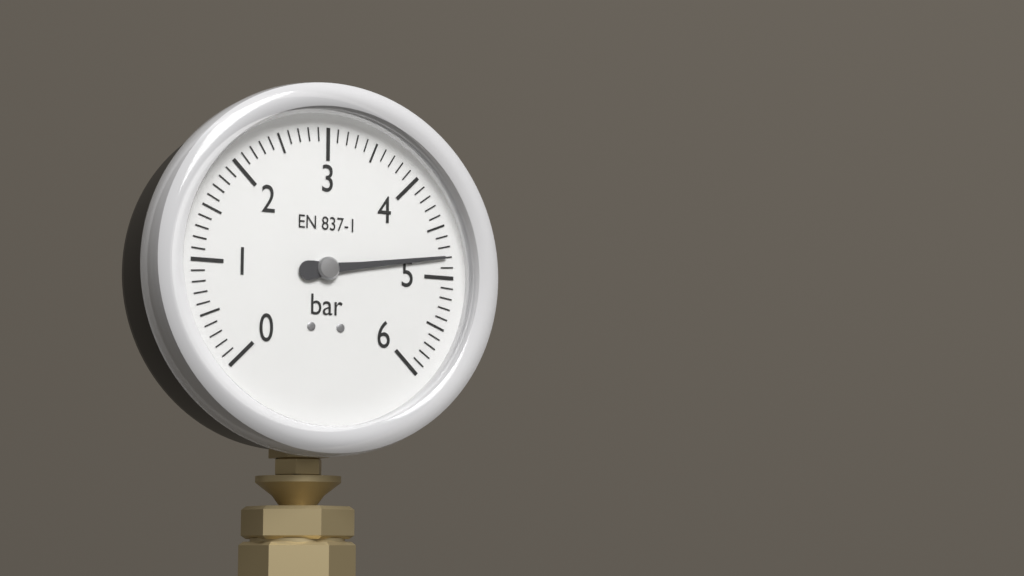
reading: 4.8 bar
